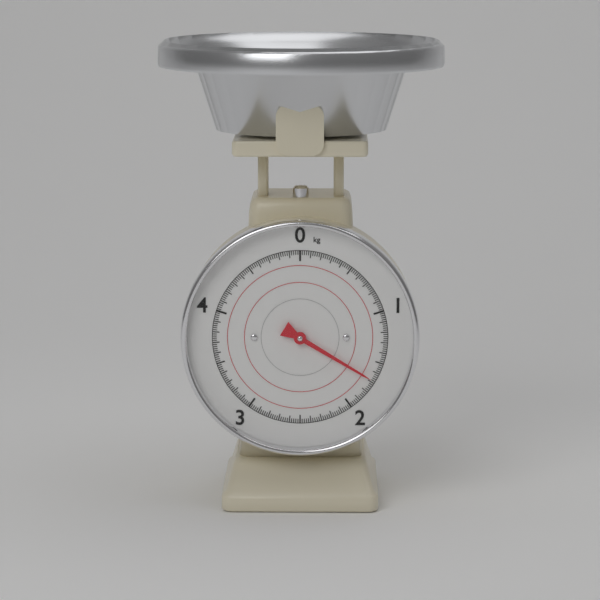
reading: 1.68 kg
